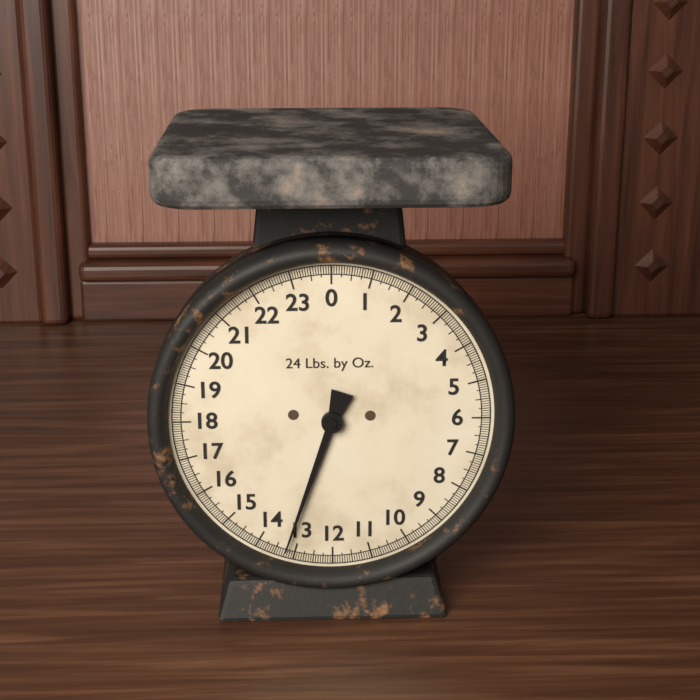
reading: 13.2500 lb
